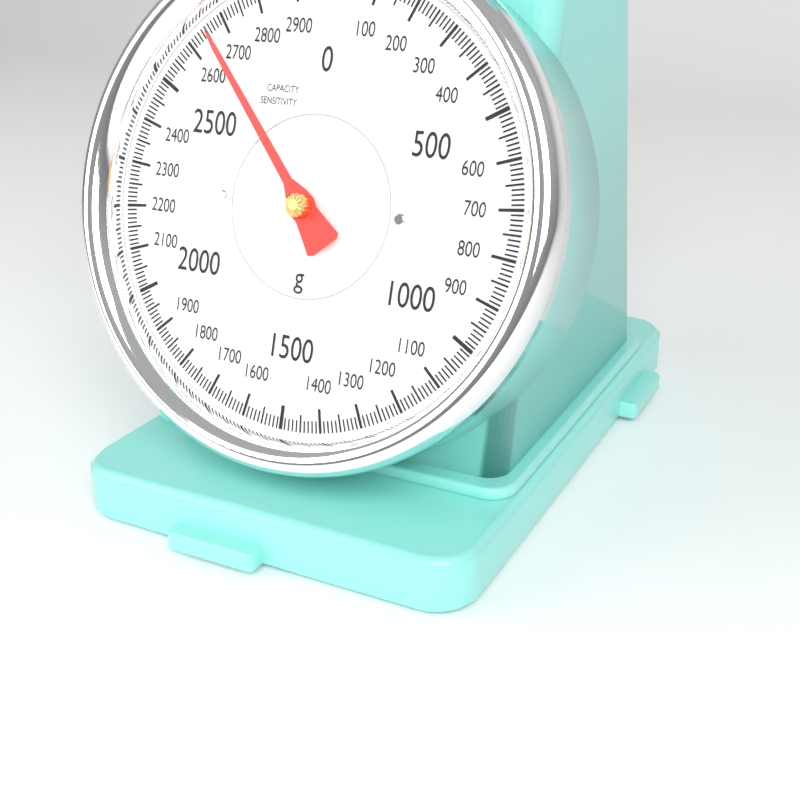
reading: 2660 g
